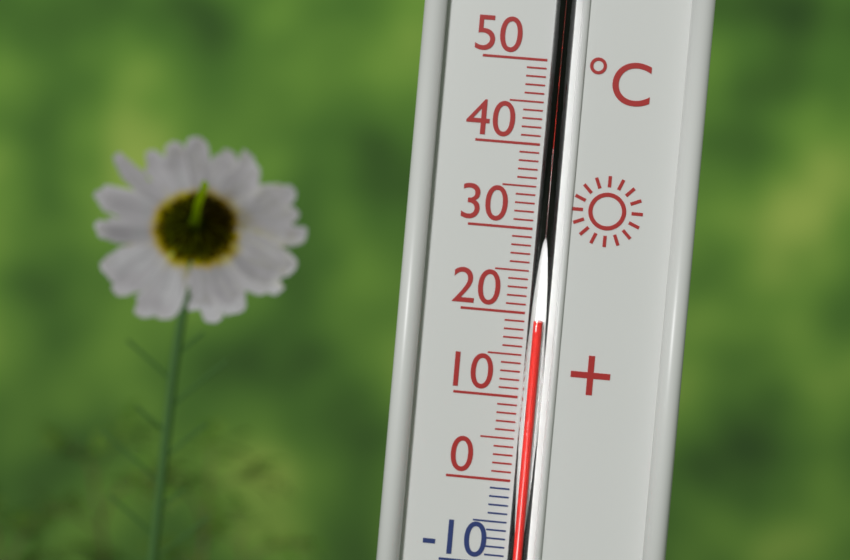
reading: 19 °C
